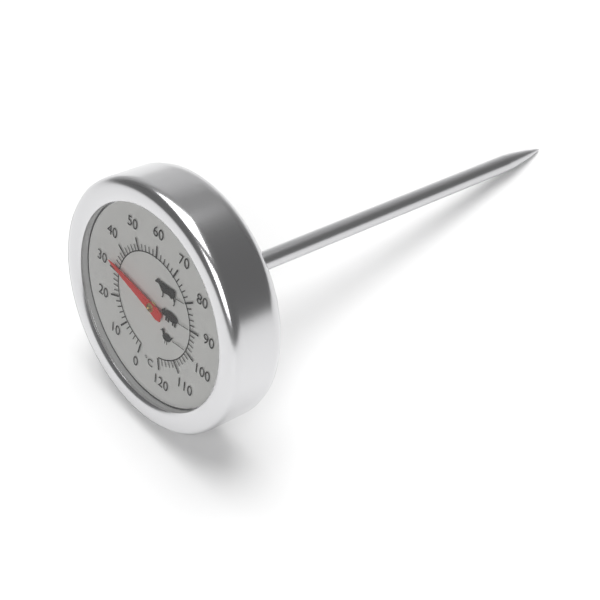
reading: 32 °C
